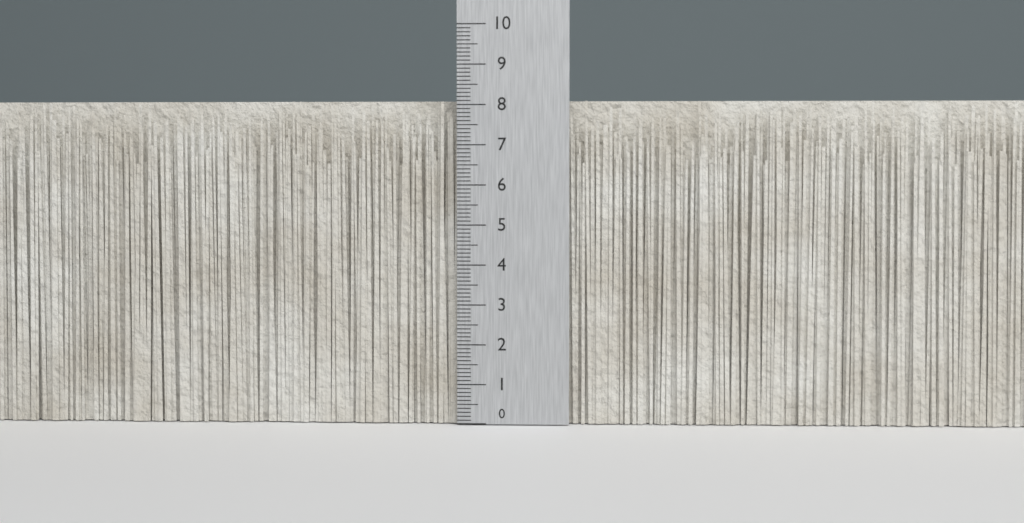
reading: 8.1 (no unit)
